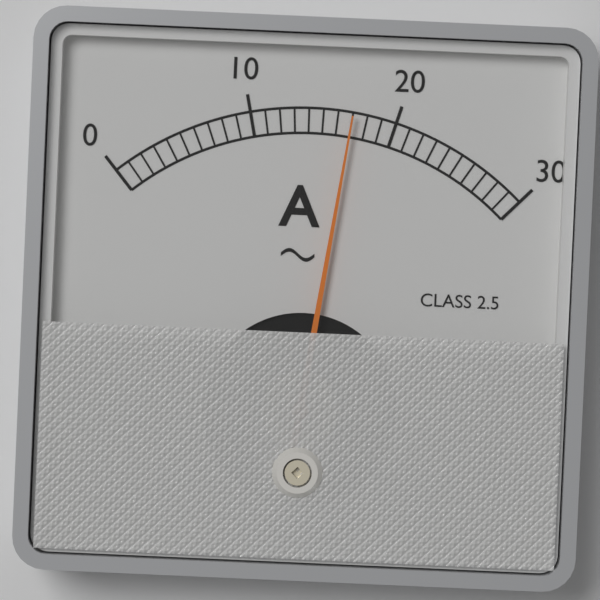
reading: 17 A
